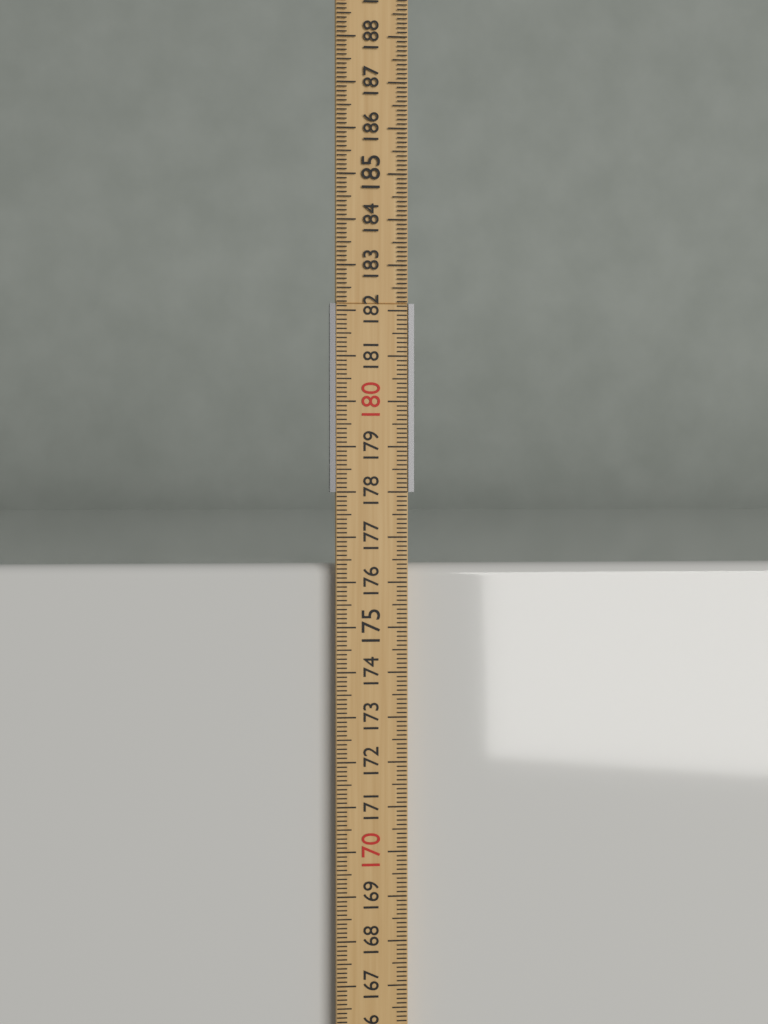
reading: 176.4 cm
